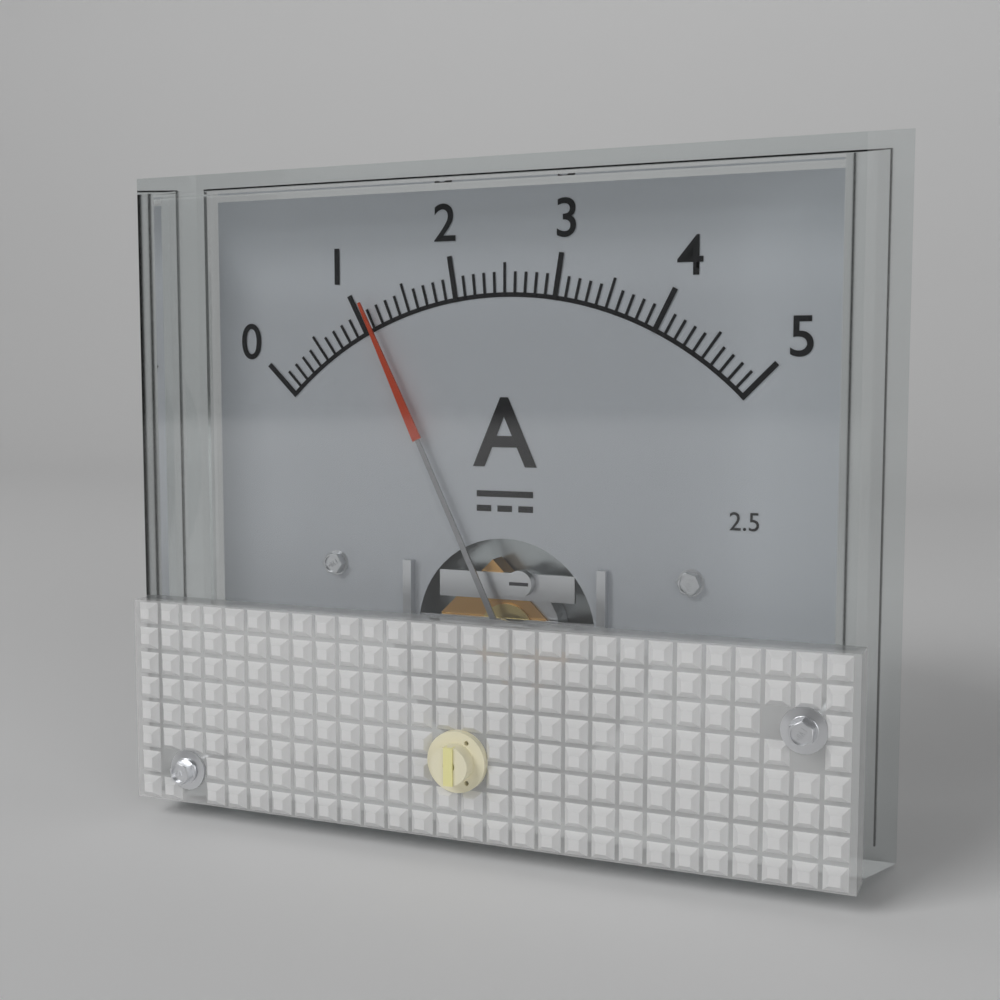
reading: 1.1 A
